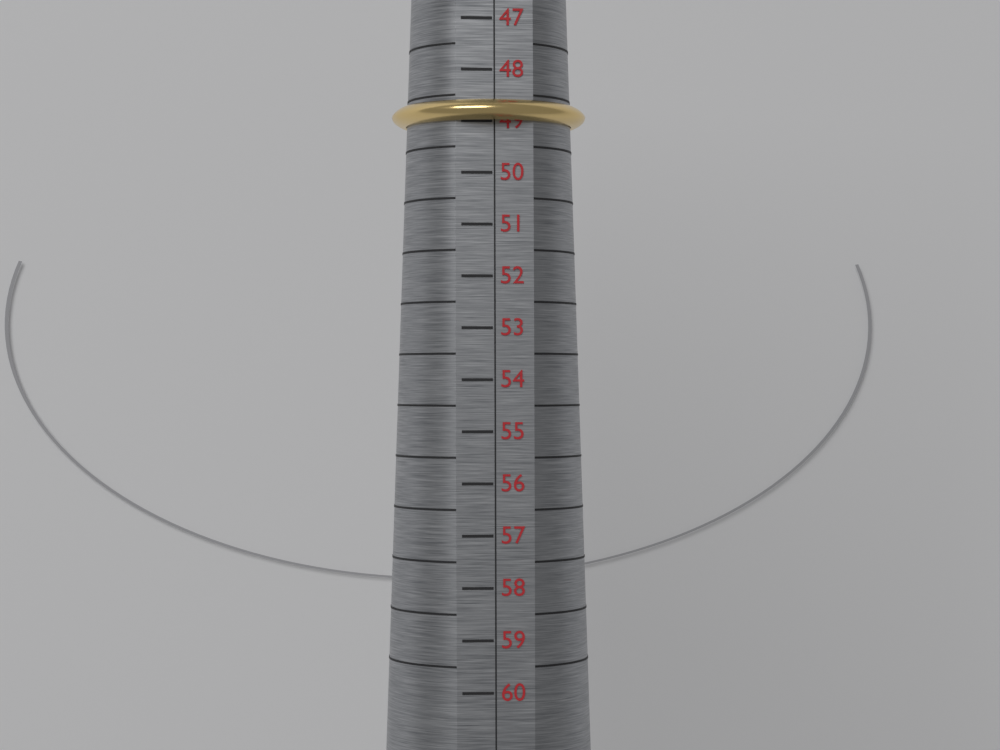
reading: 49.0 (no unit)
